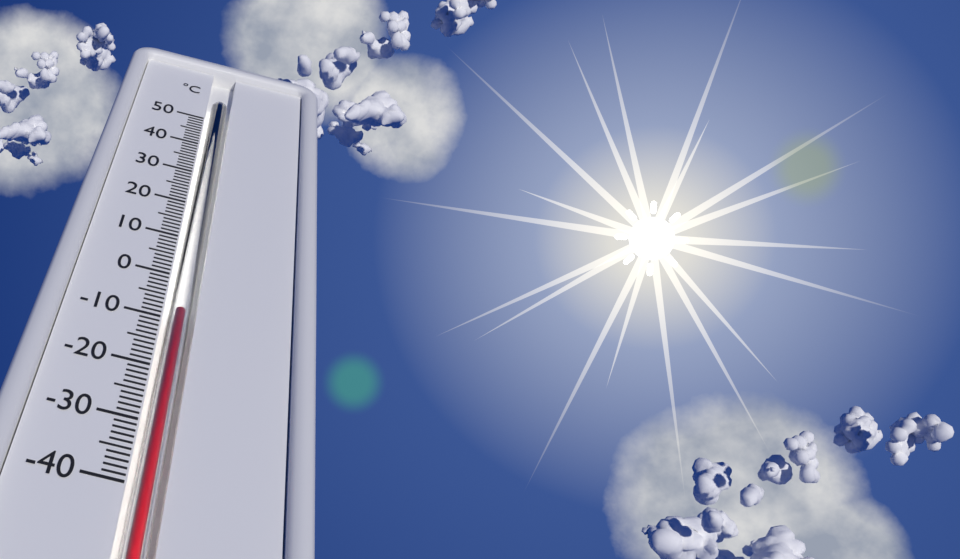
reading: -8 °C
